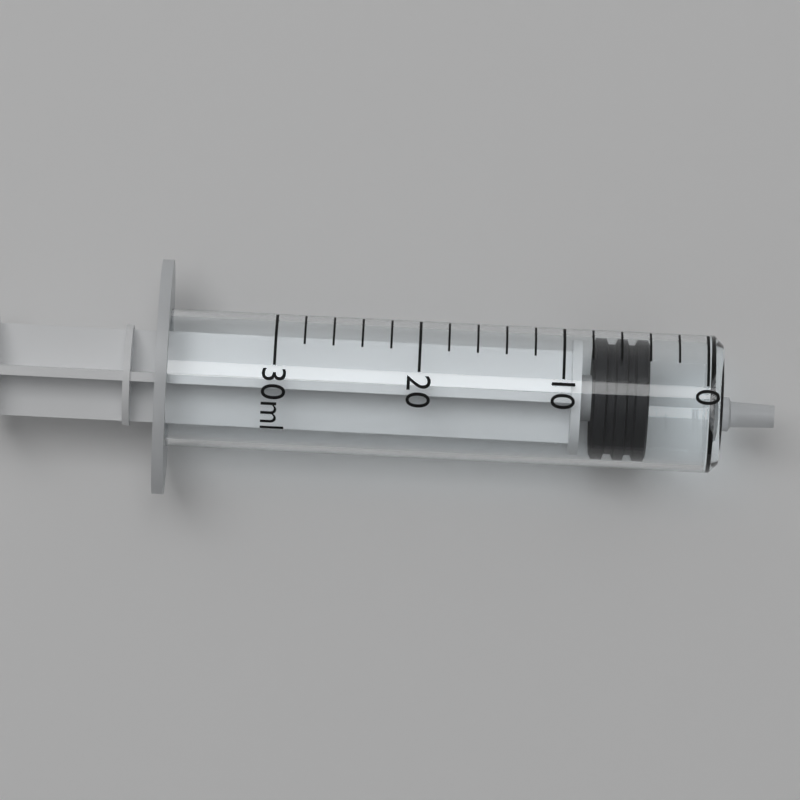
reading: 4 ml
